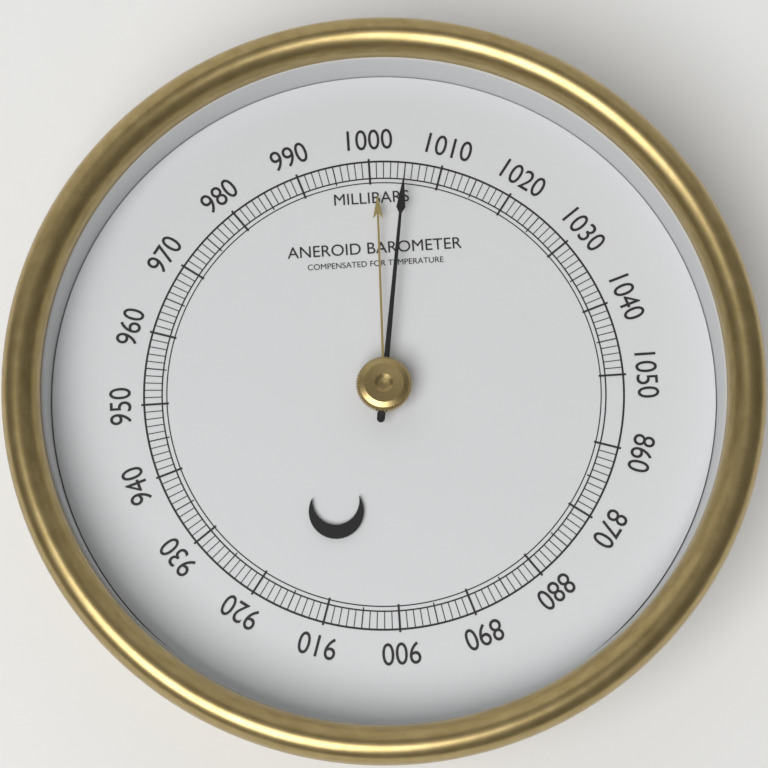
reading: 1005 mbar
